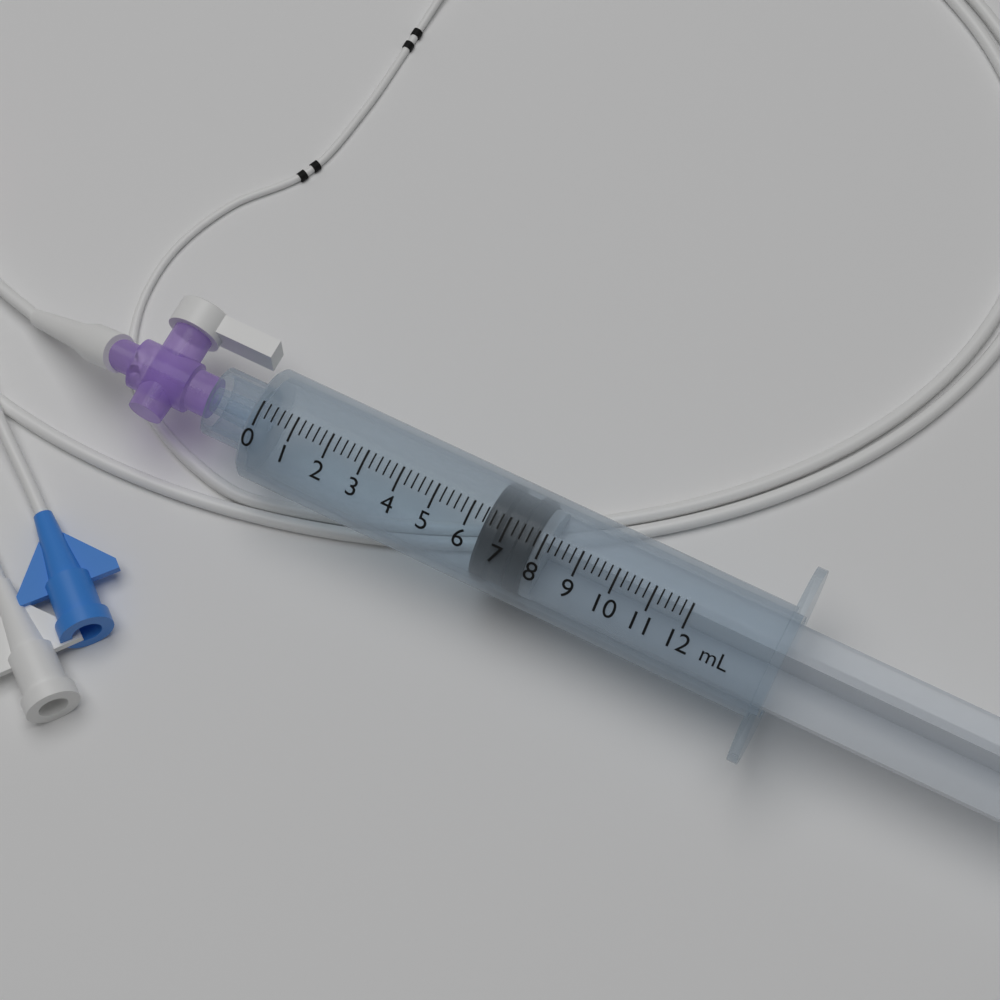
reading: 6.4 mL
